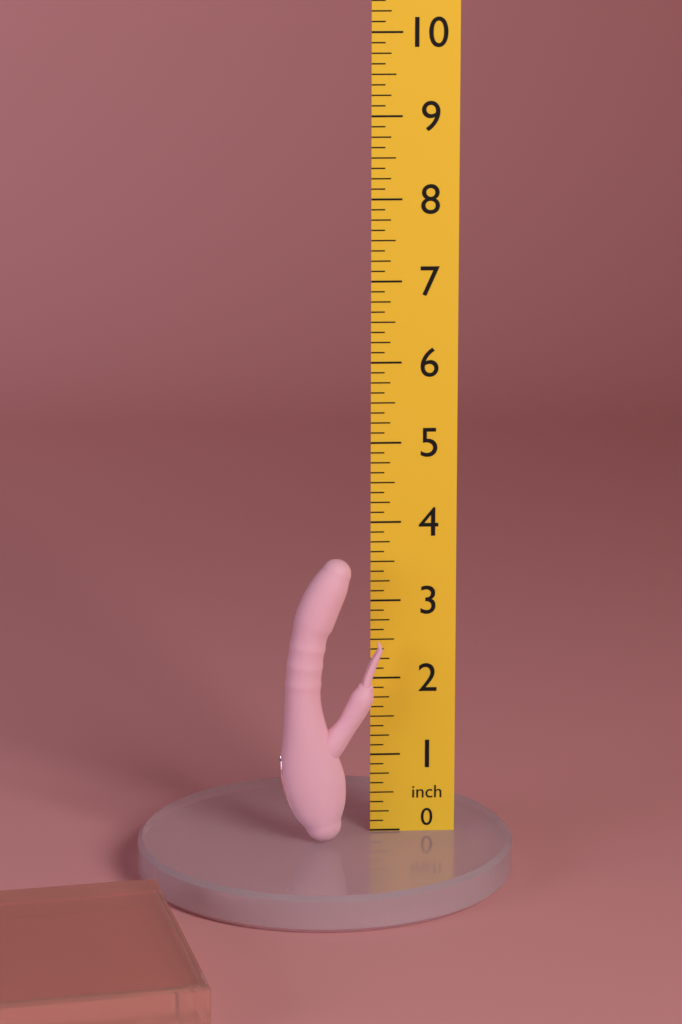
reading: 3.625 inch
